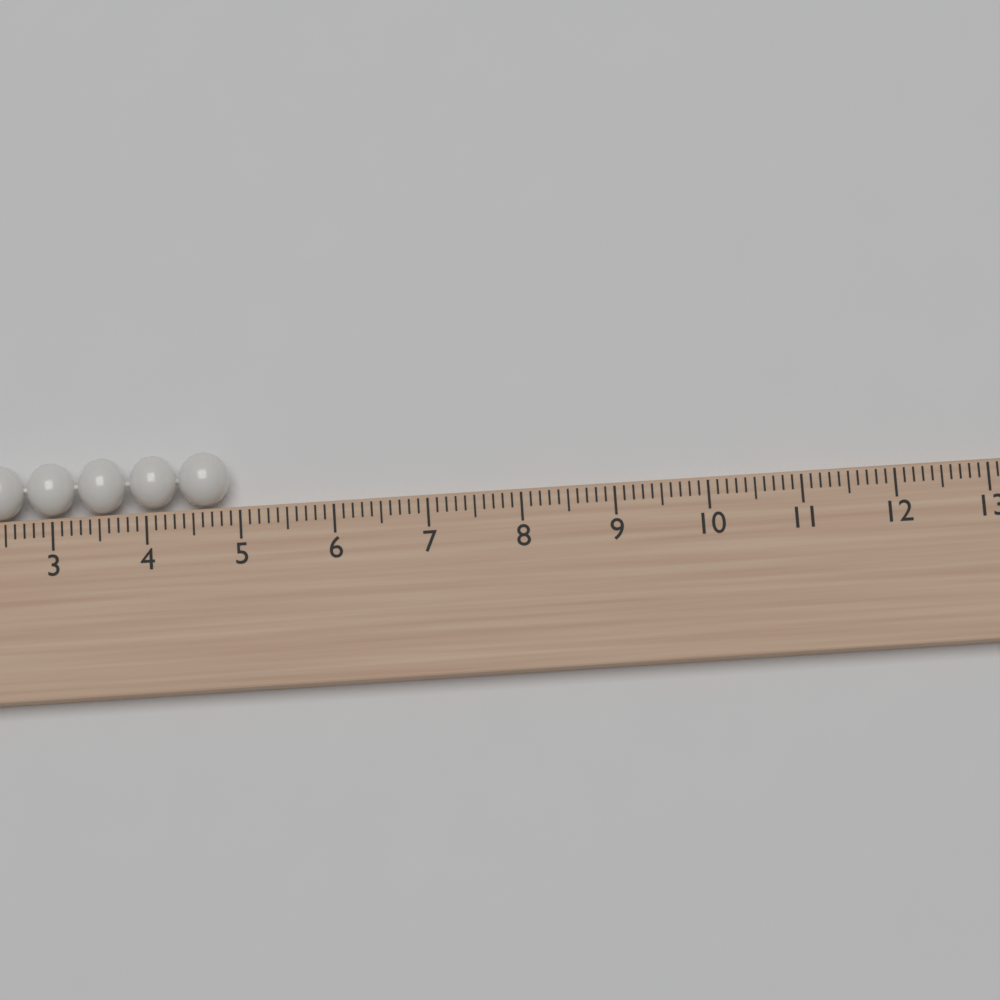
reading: 4.9 cm
